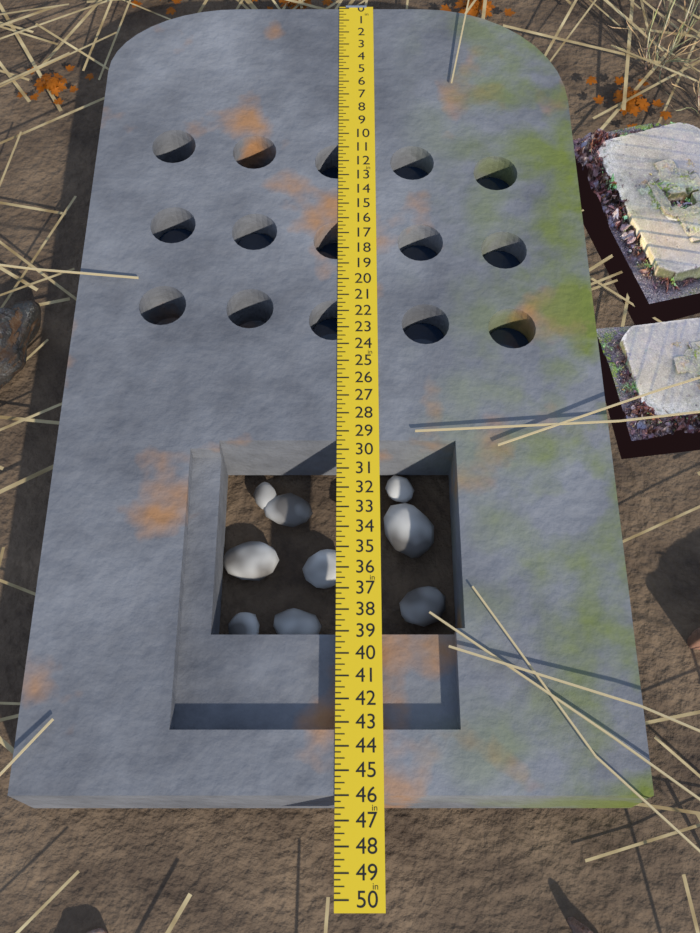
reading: 46.00 in
